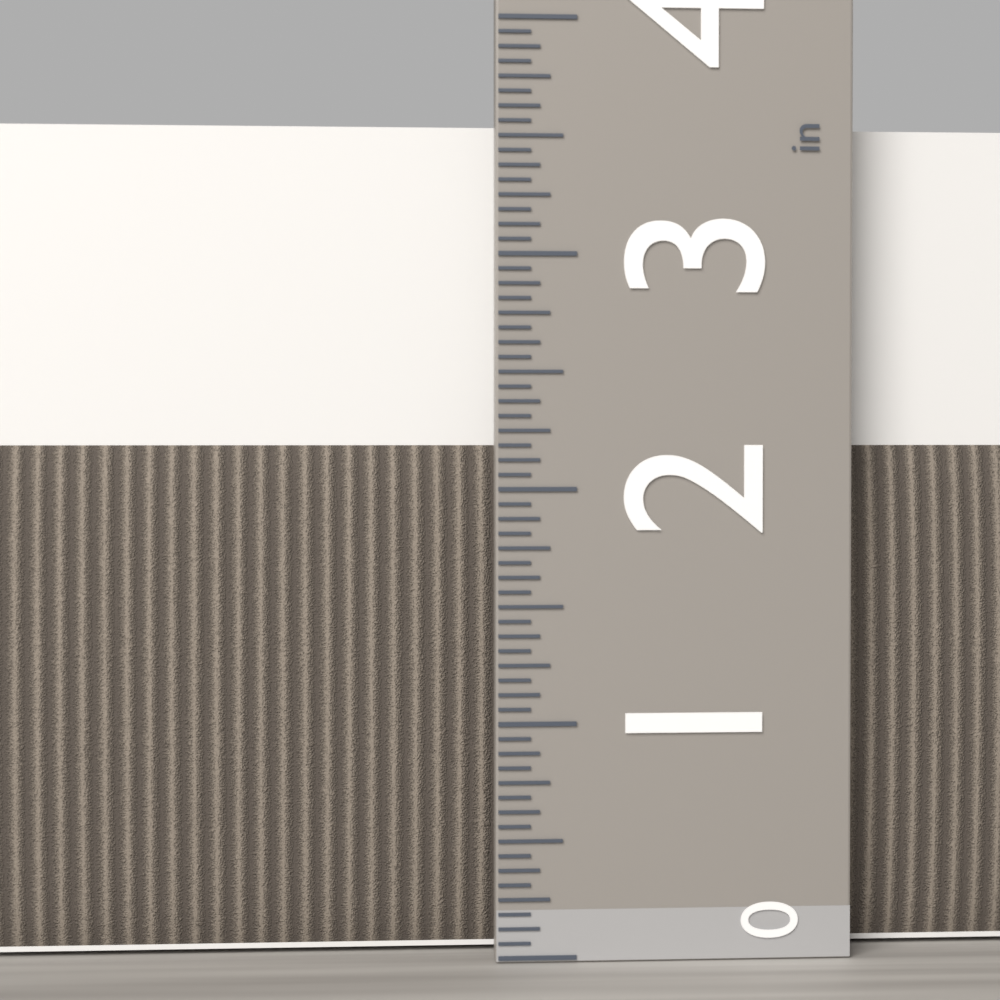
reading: 3.5625 in
